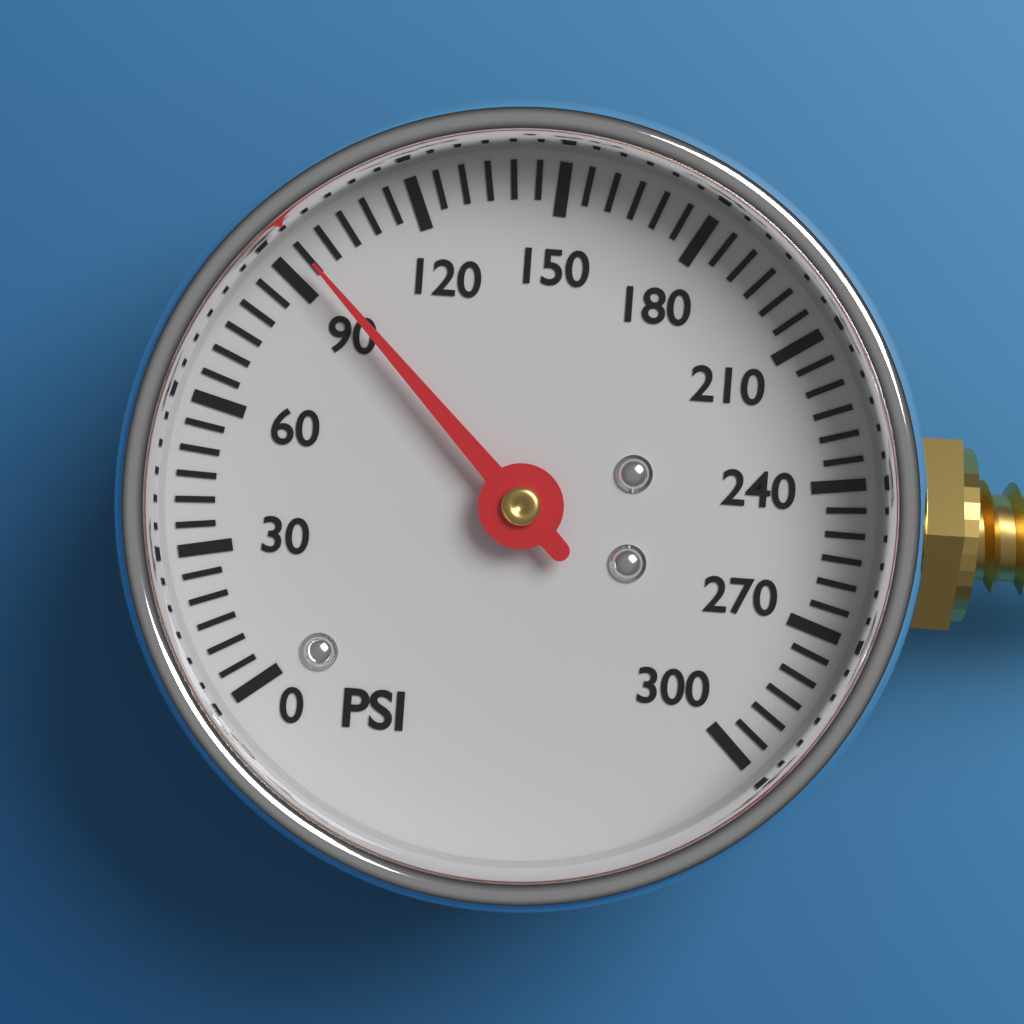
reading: 95 psi
